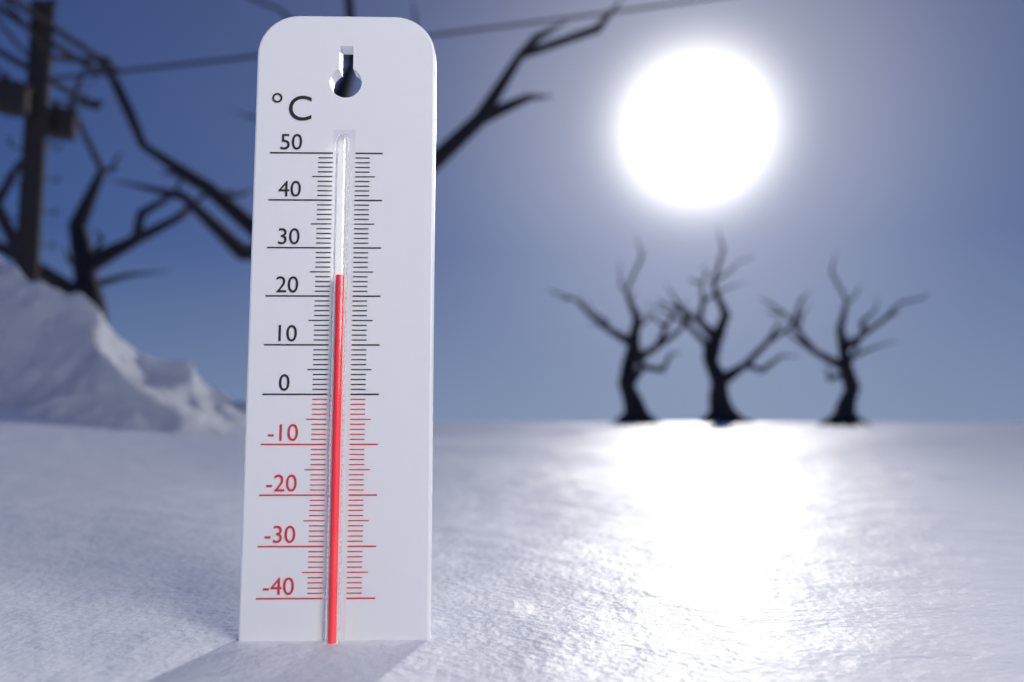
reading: 24 °C
